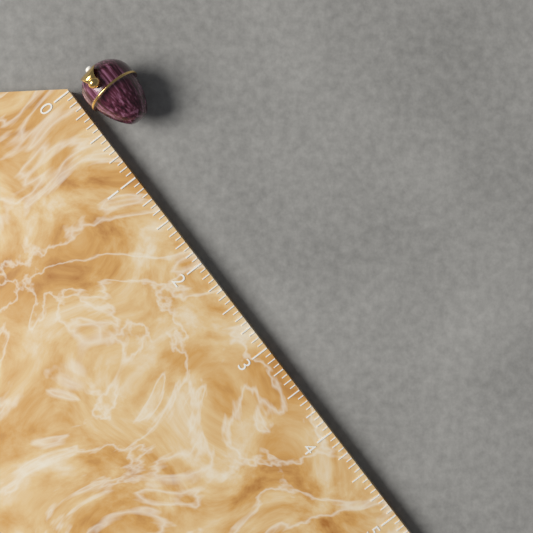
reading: 0.6250 (no unit)
